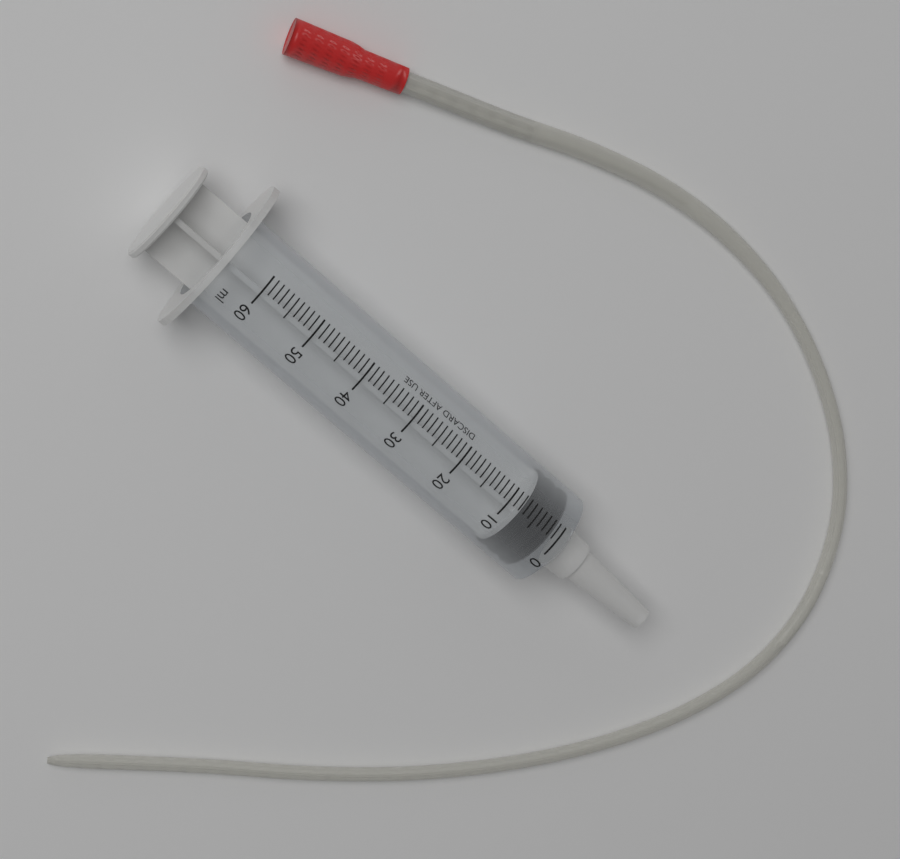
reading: 1 ml
